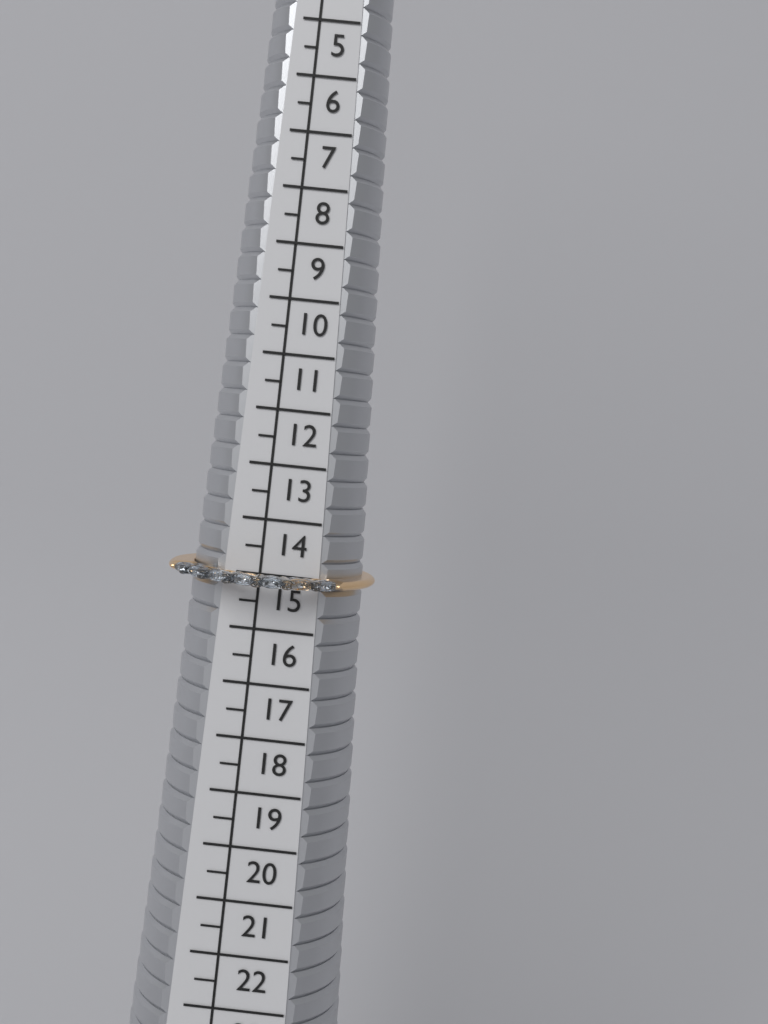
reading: 15.5 (no unit)
